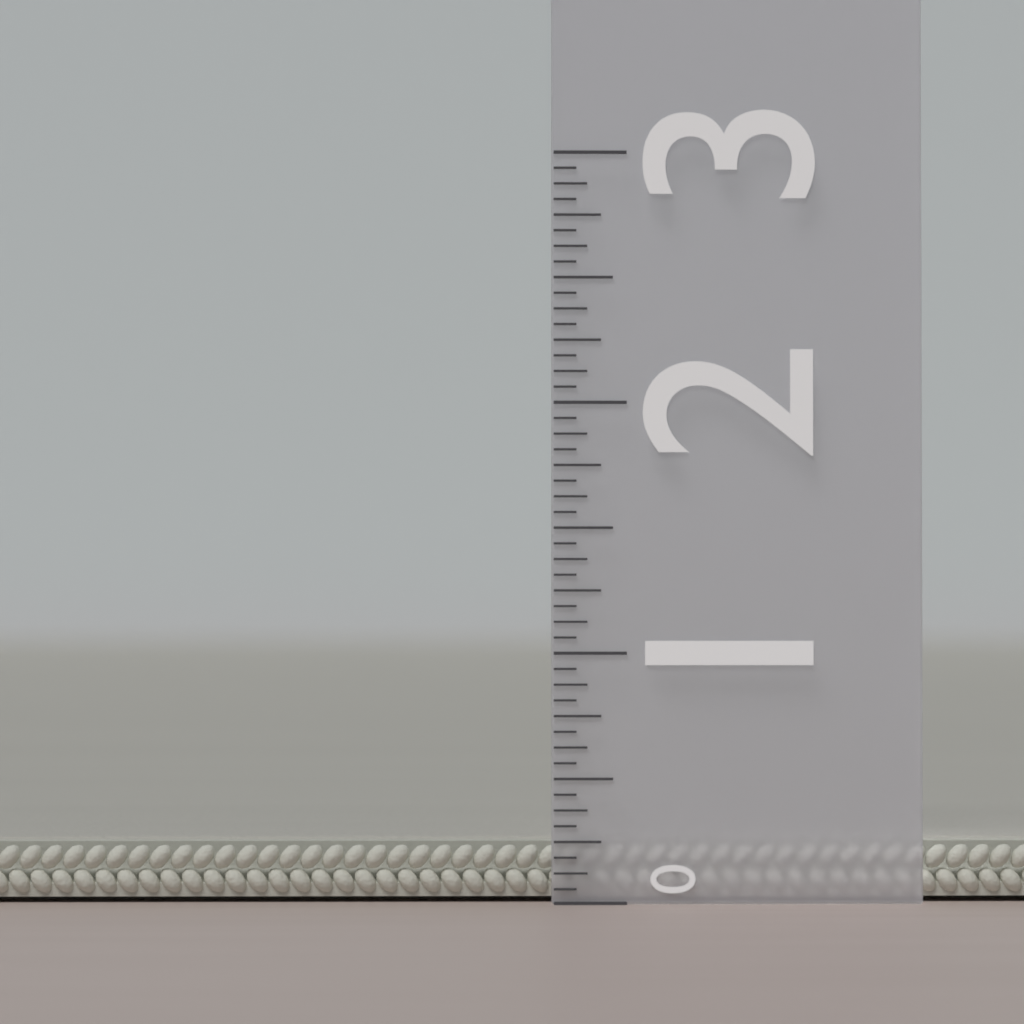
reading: 0.2500 (no unit)
